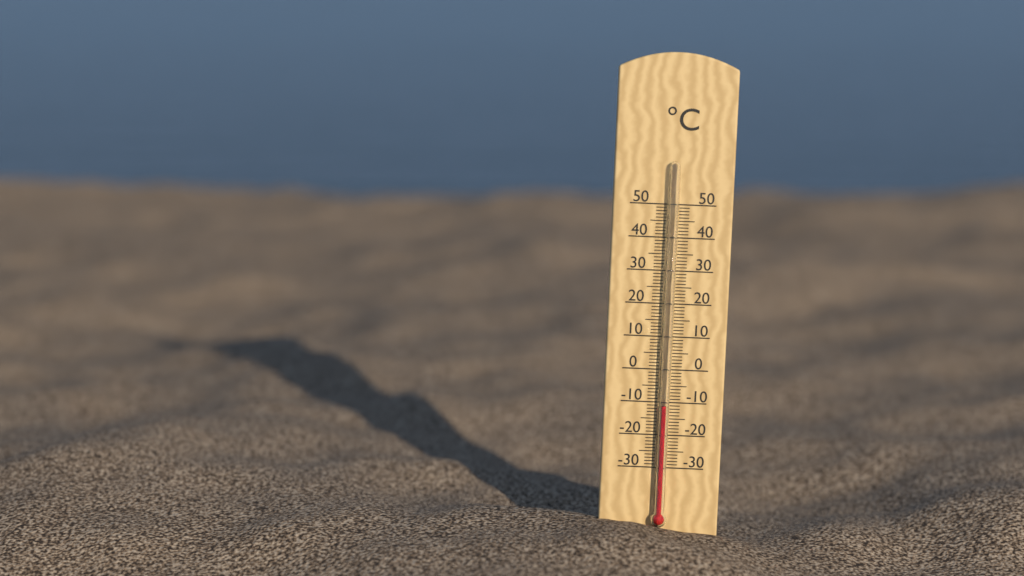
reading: -11 °C
